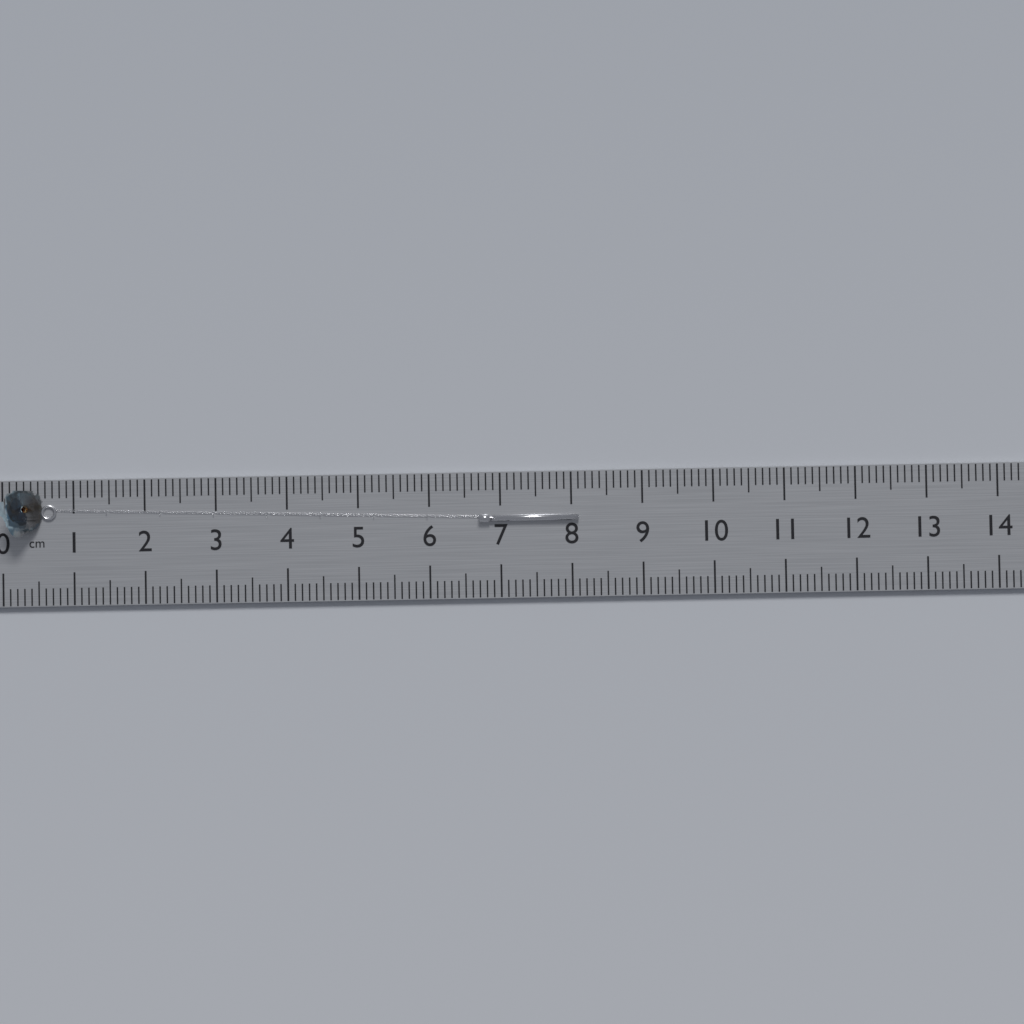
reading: 8.1 cm
